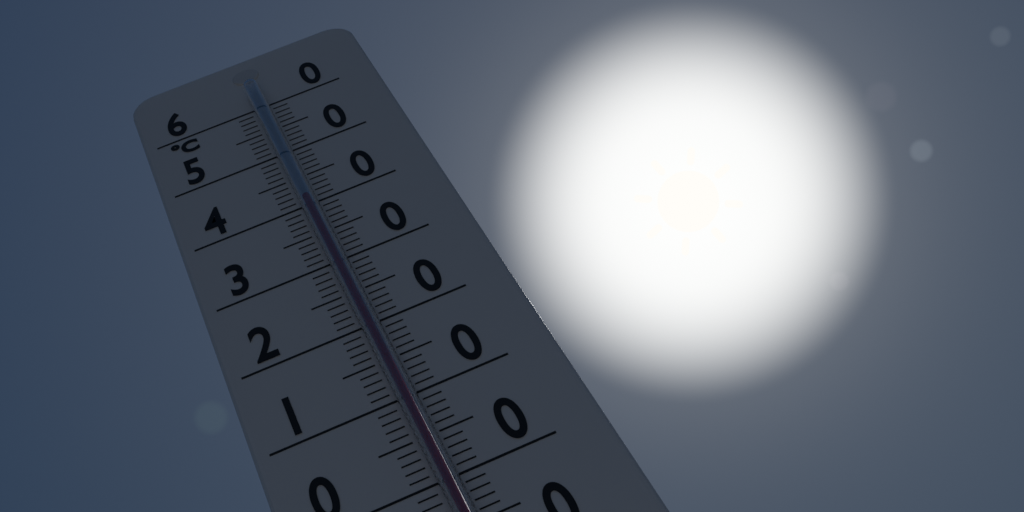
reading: 40 °C
